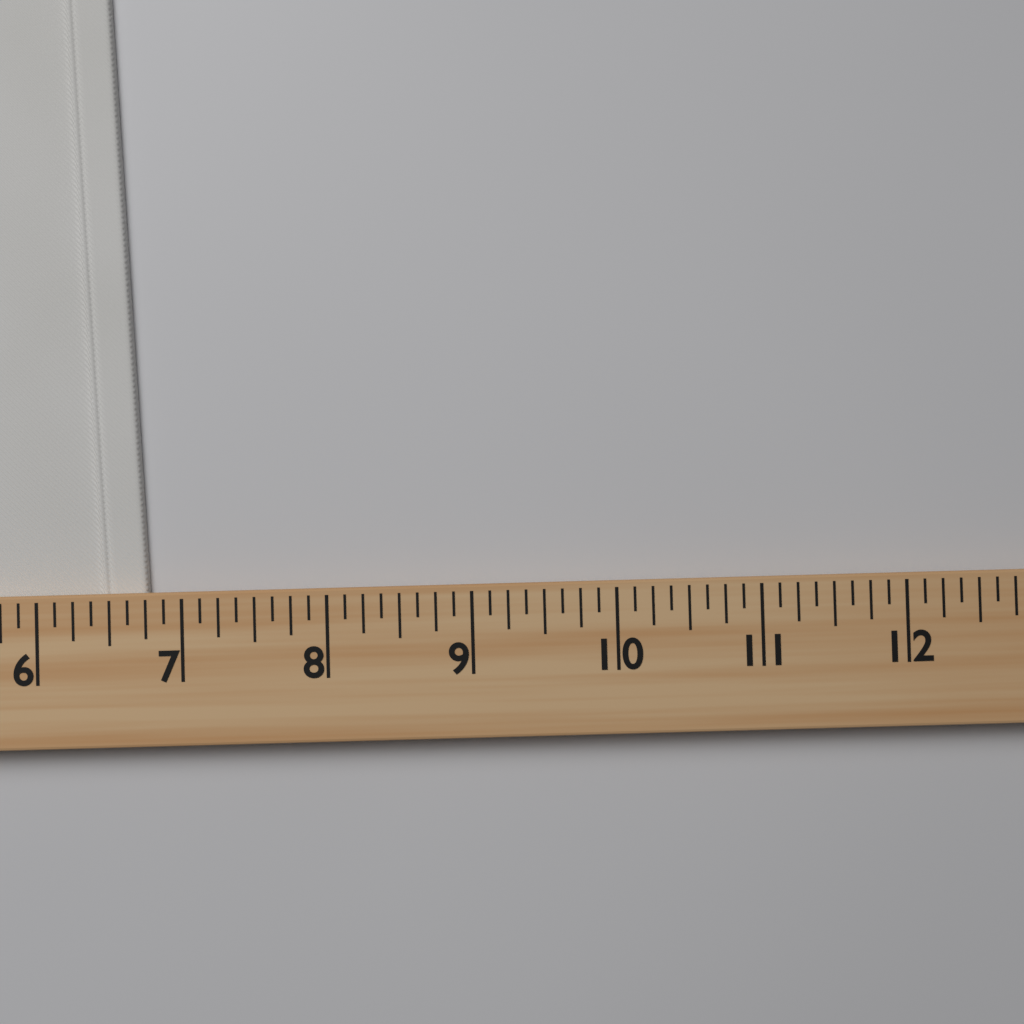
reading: 6.750 (no unit)
